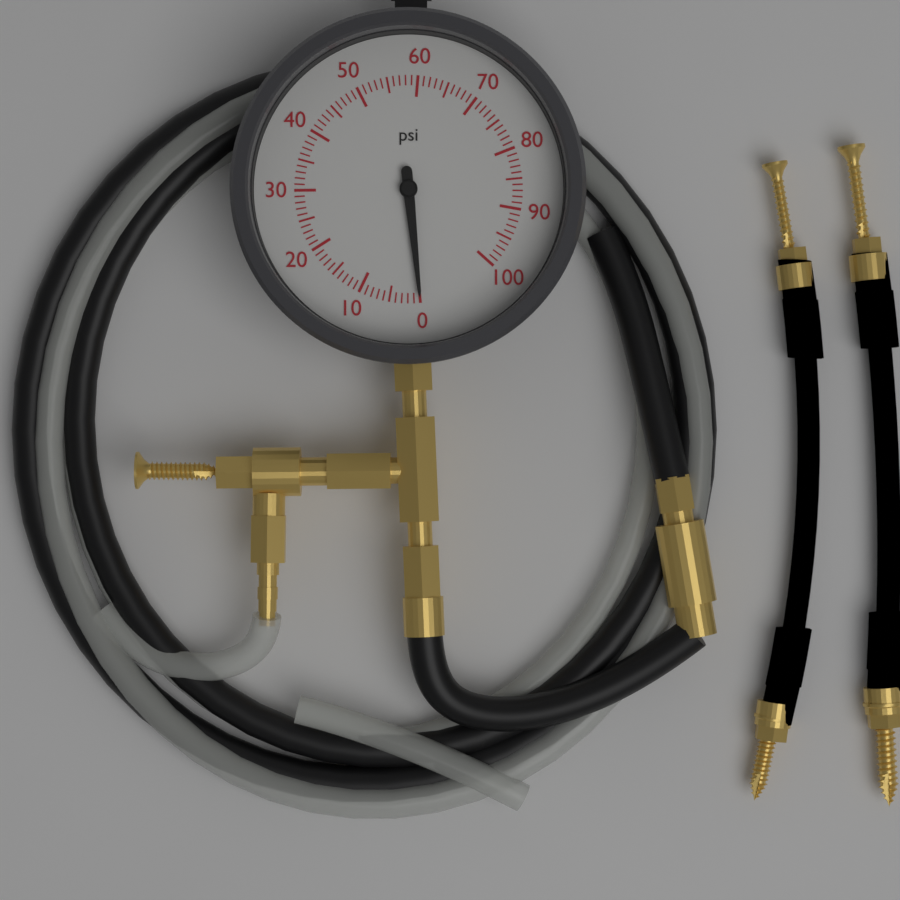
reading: 0 psi
